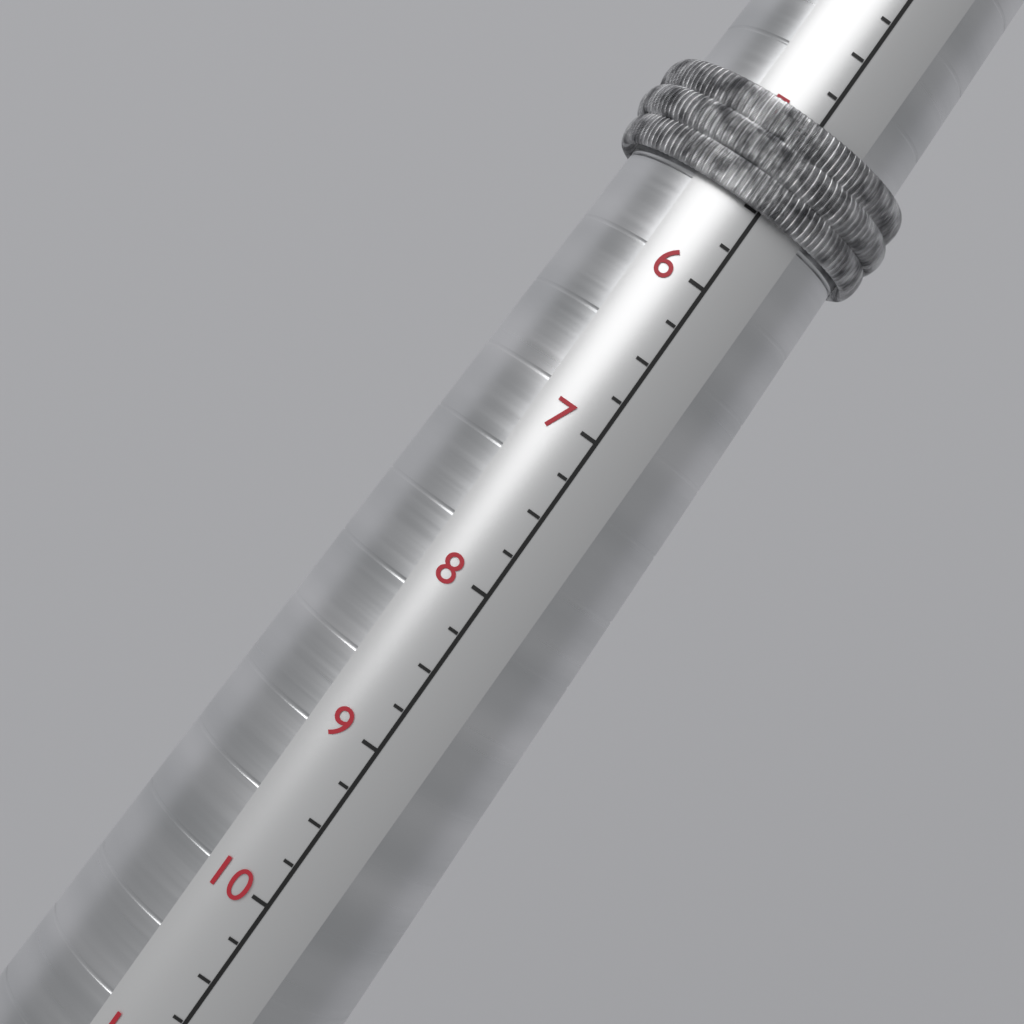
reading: 5.50 (no unit)
